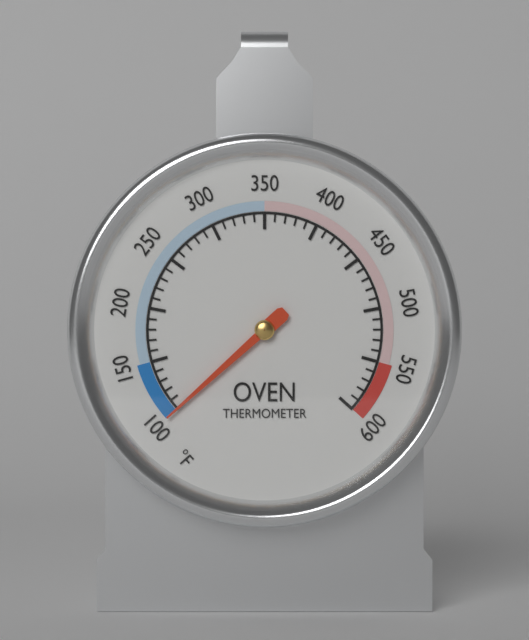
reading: 100 °F
